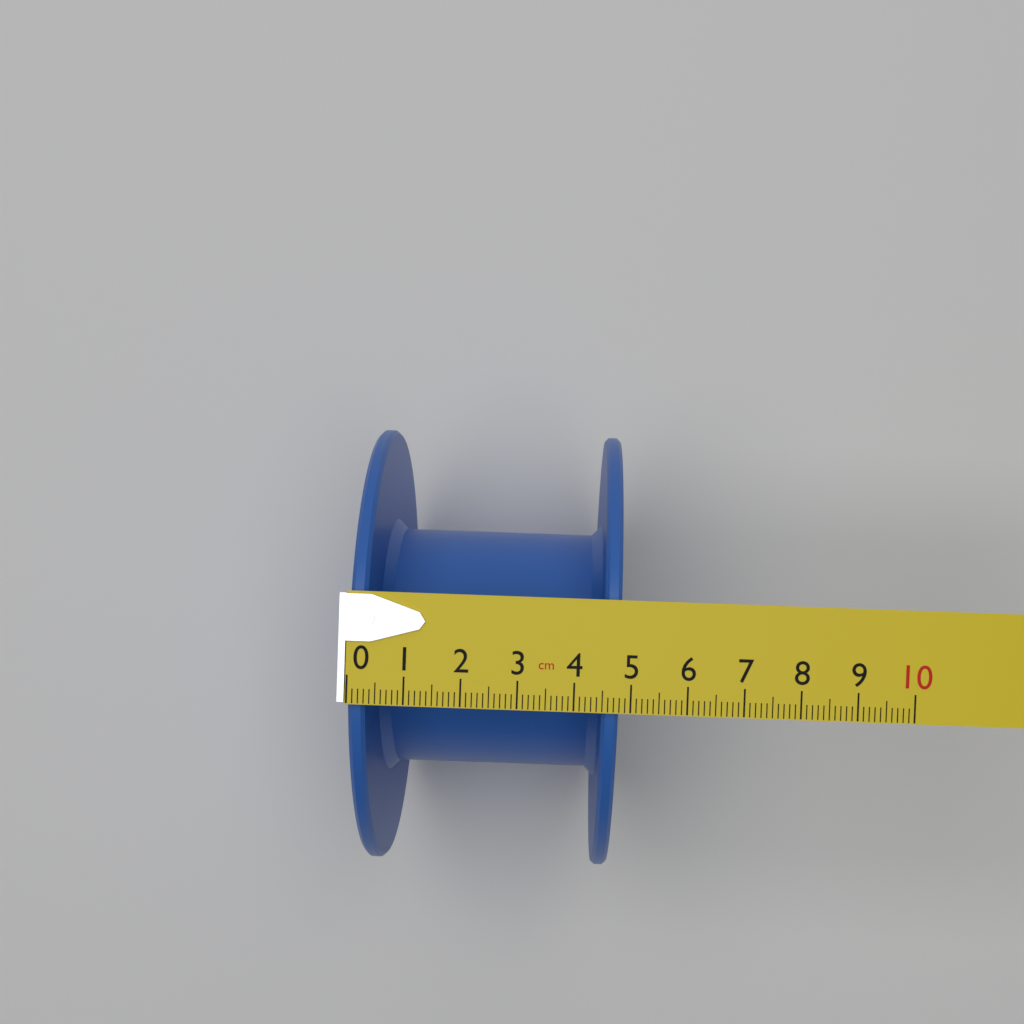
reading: 4.8 cm
